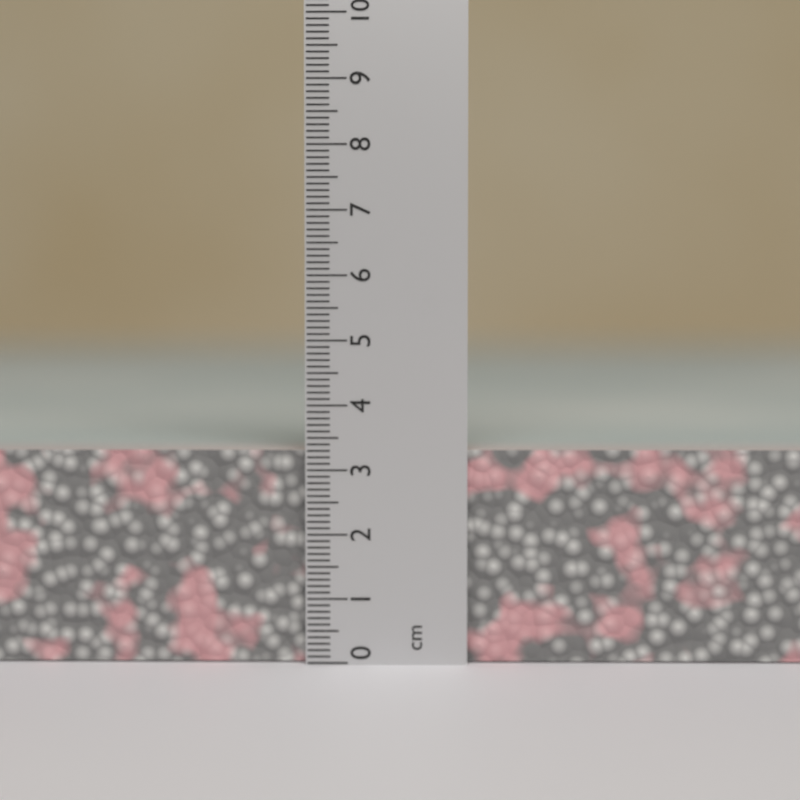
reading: 3.3 cm
